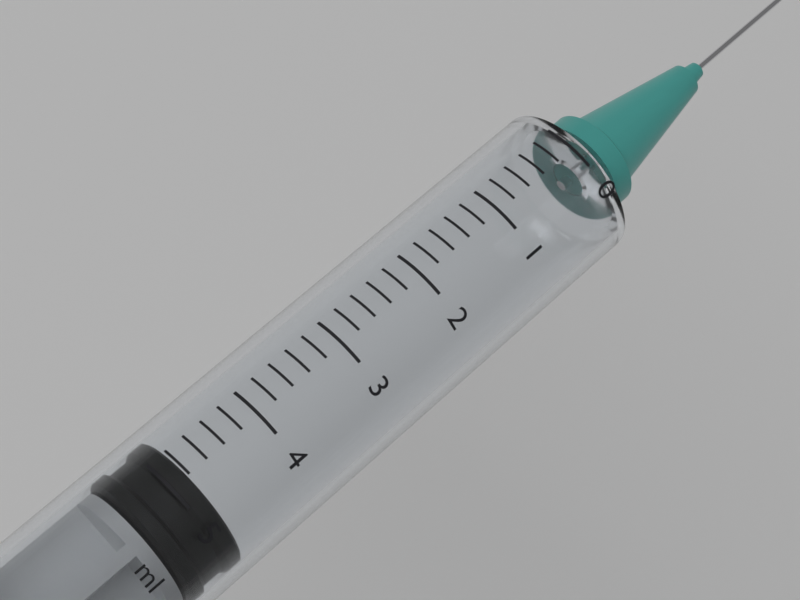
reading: 4.8 ml
